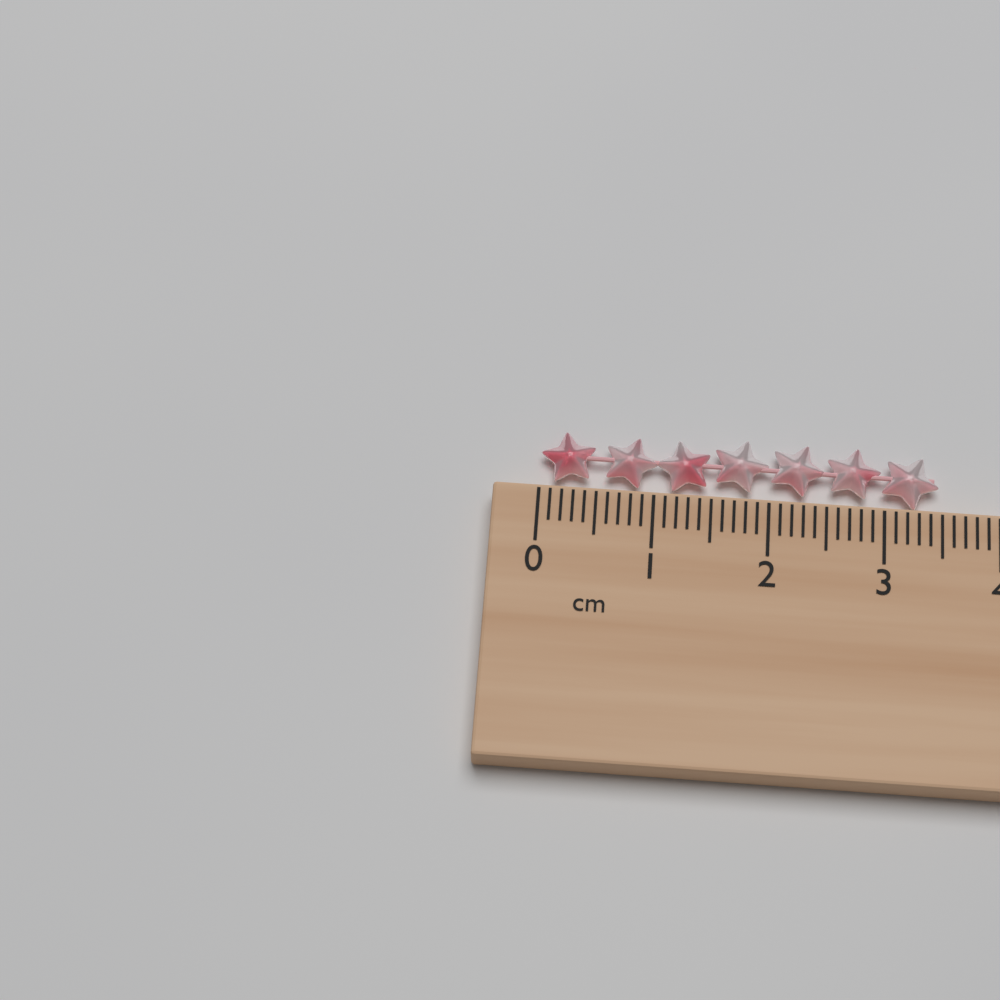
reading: 3.5 cm
